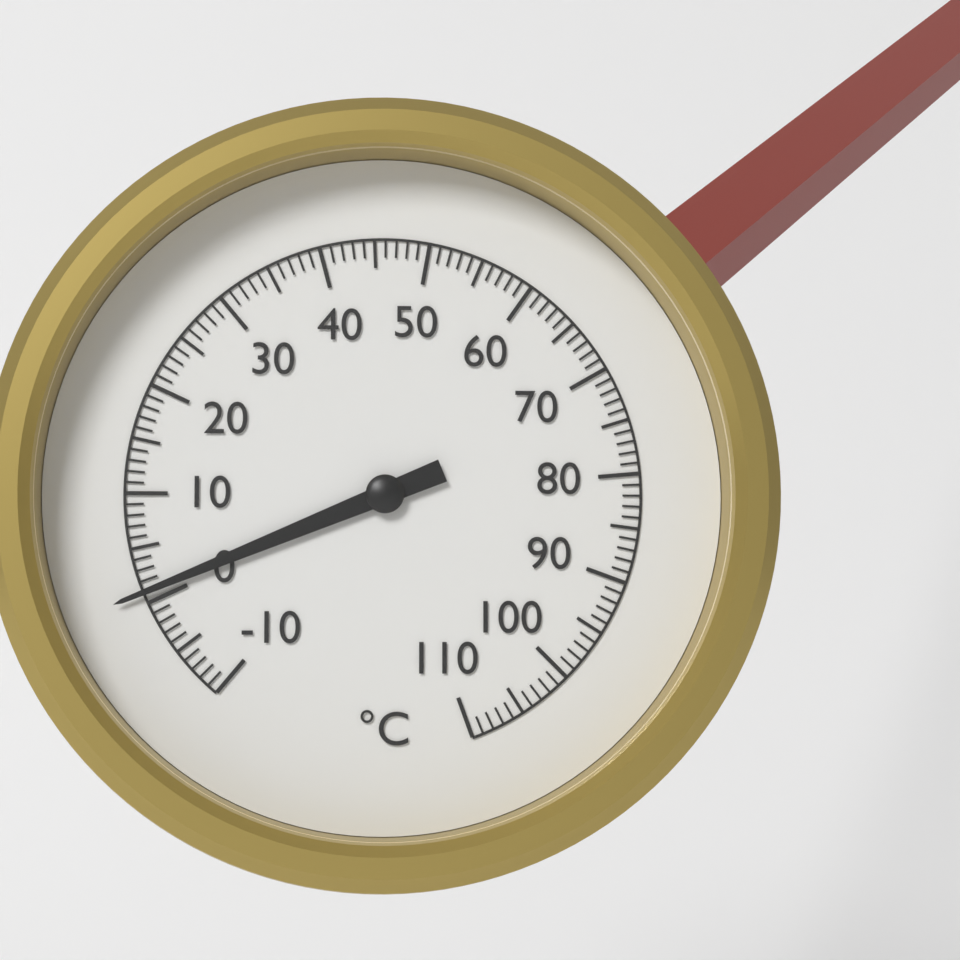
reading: 1 °C
